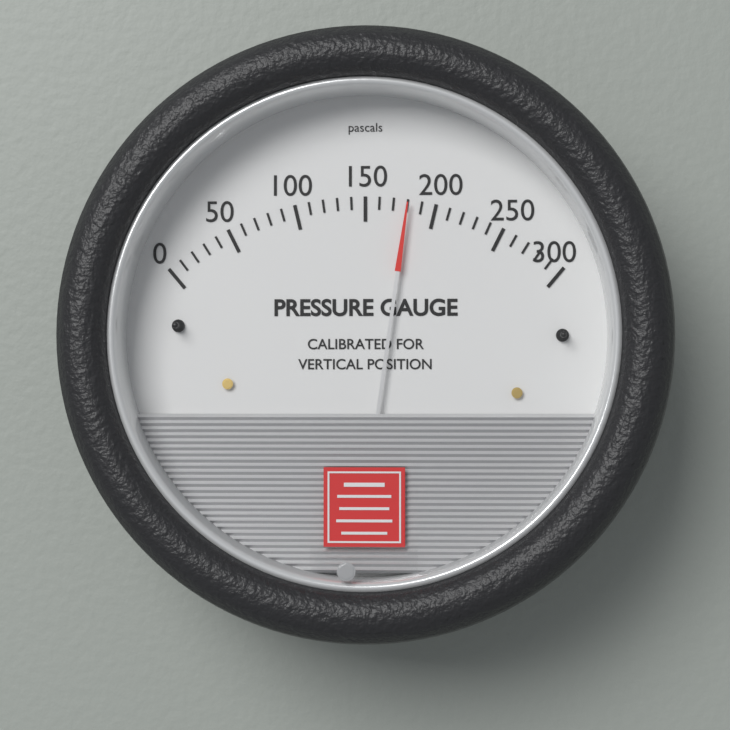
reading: 180 Pa
